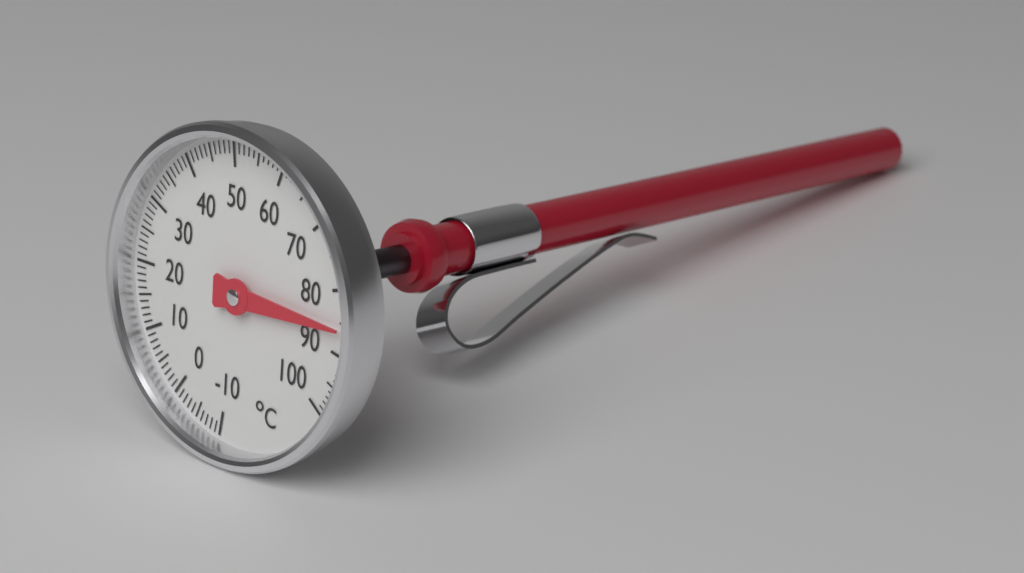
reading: 86 °C
